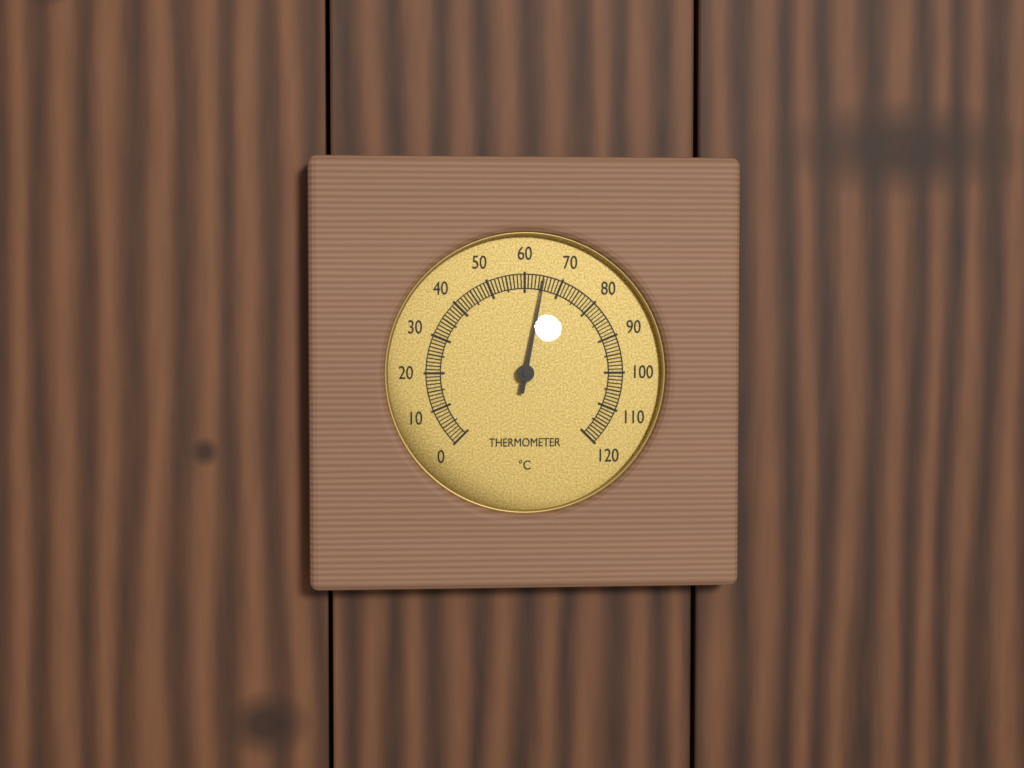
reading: 65 °C
